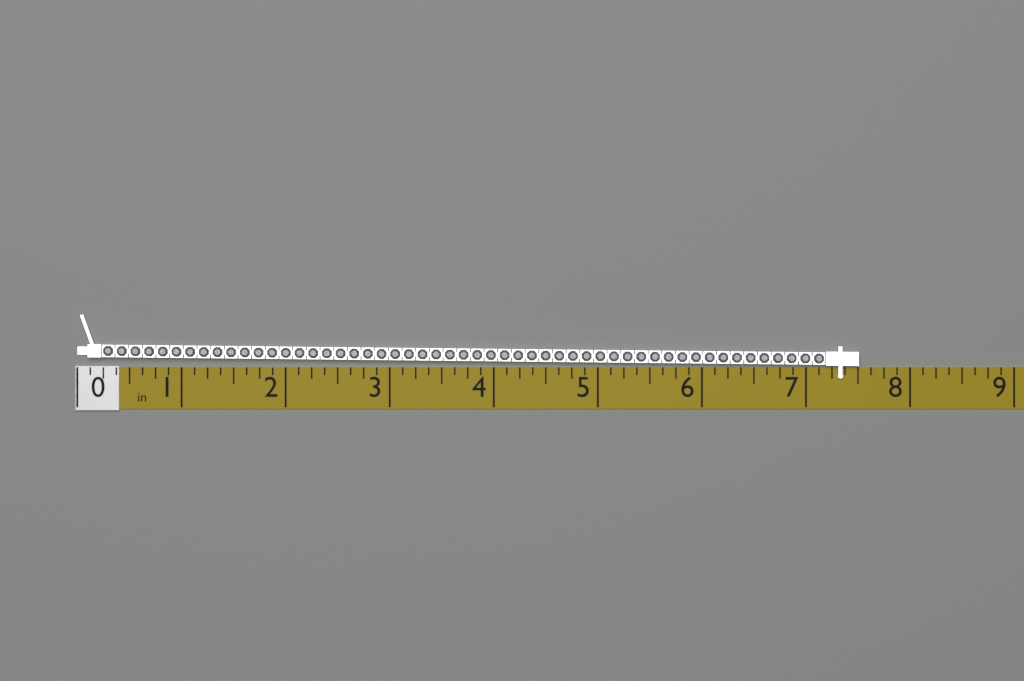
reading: 7.500 in
